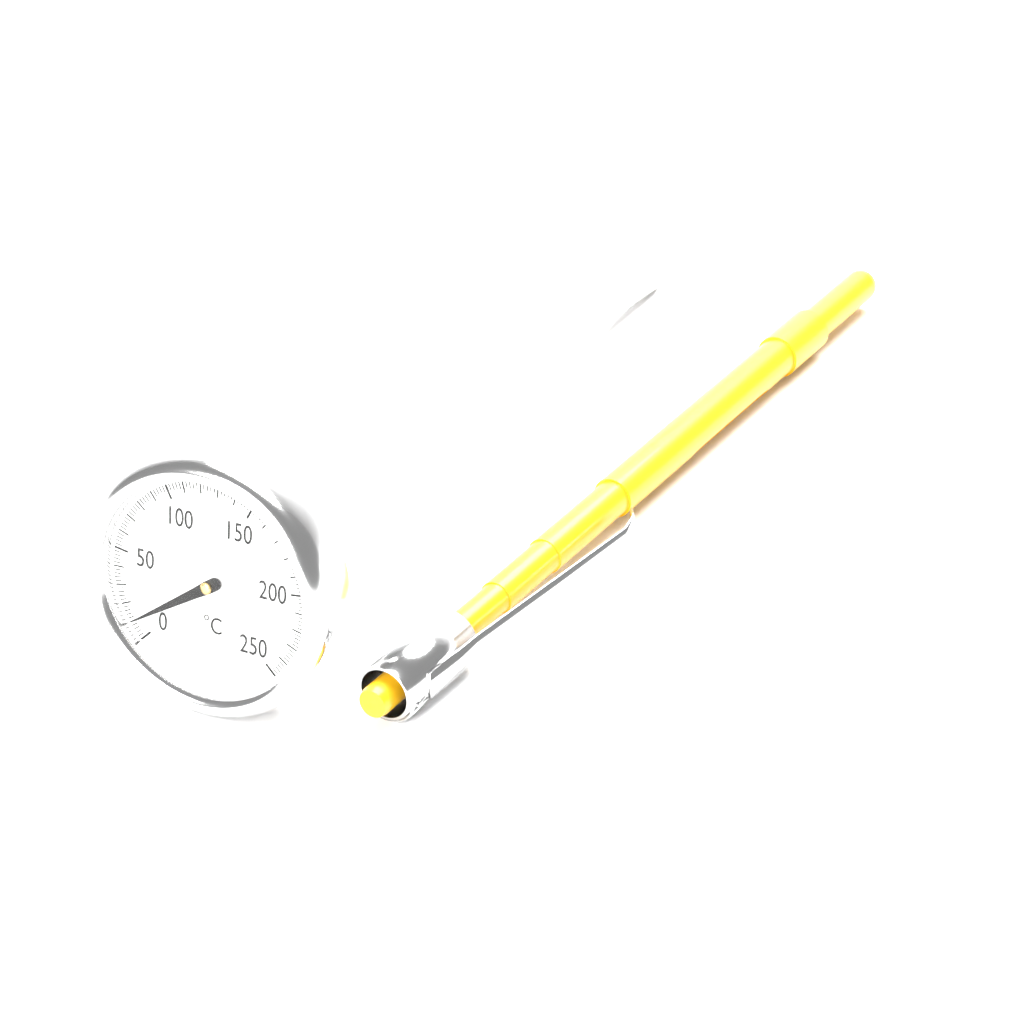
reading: 10 °C
